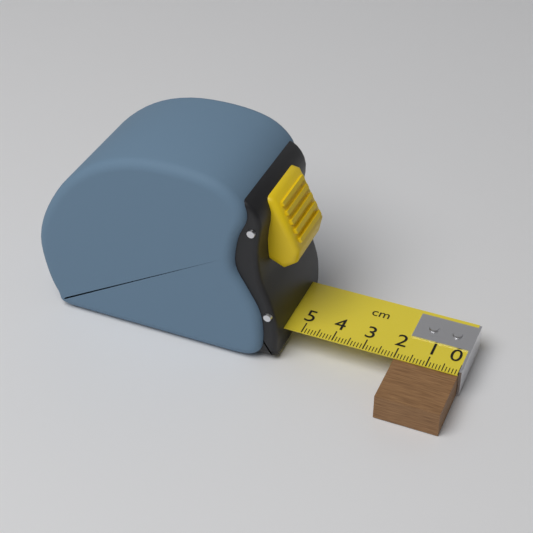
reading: 2.0 cm
